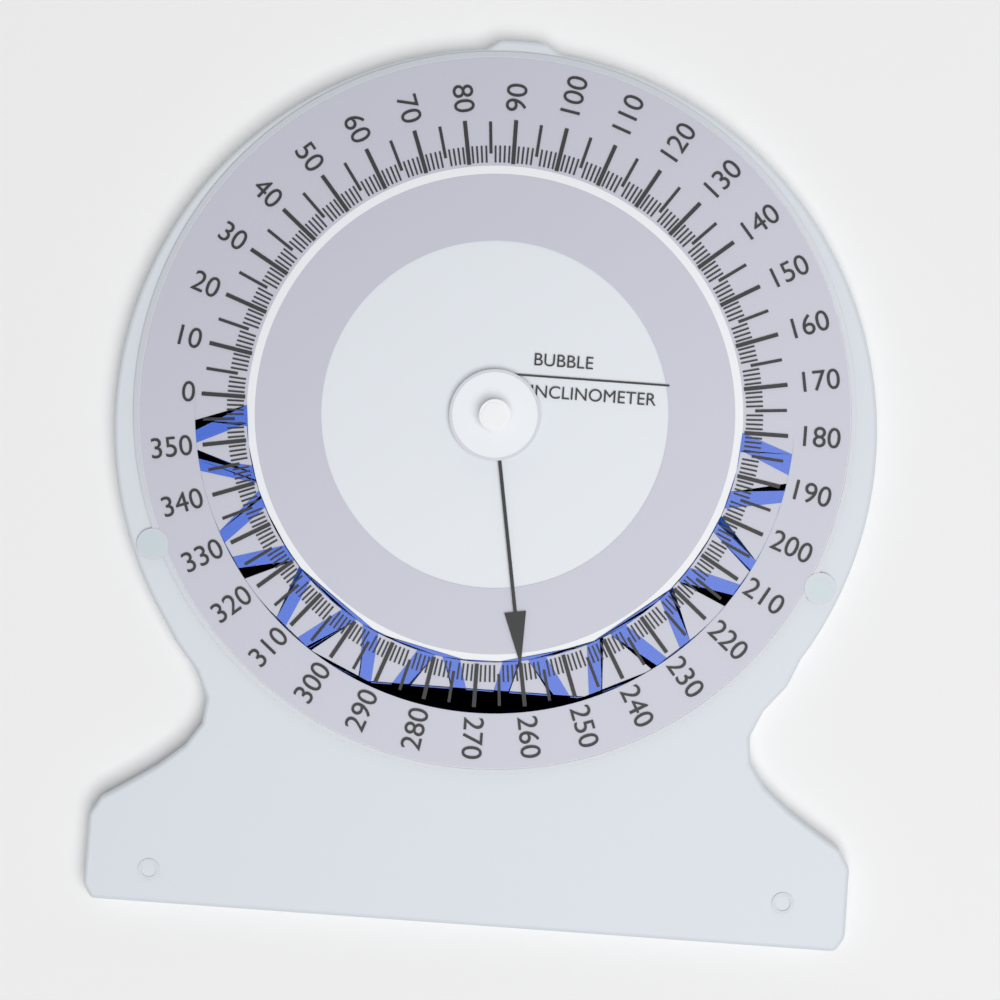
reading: 260 (no unit)
